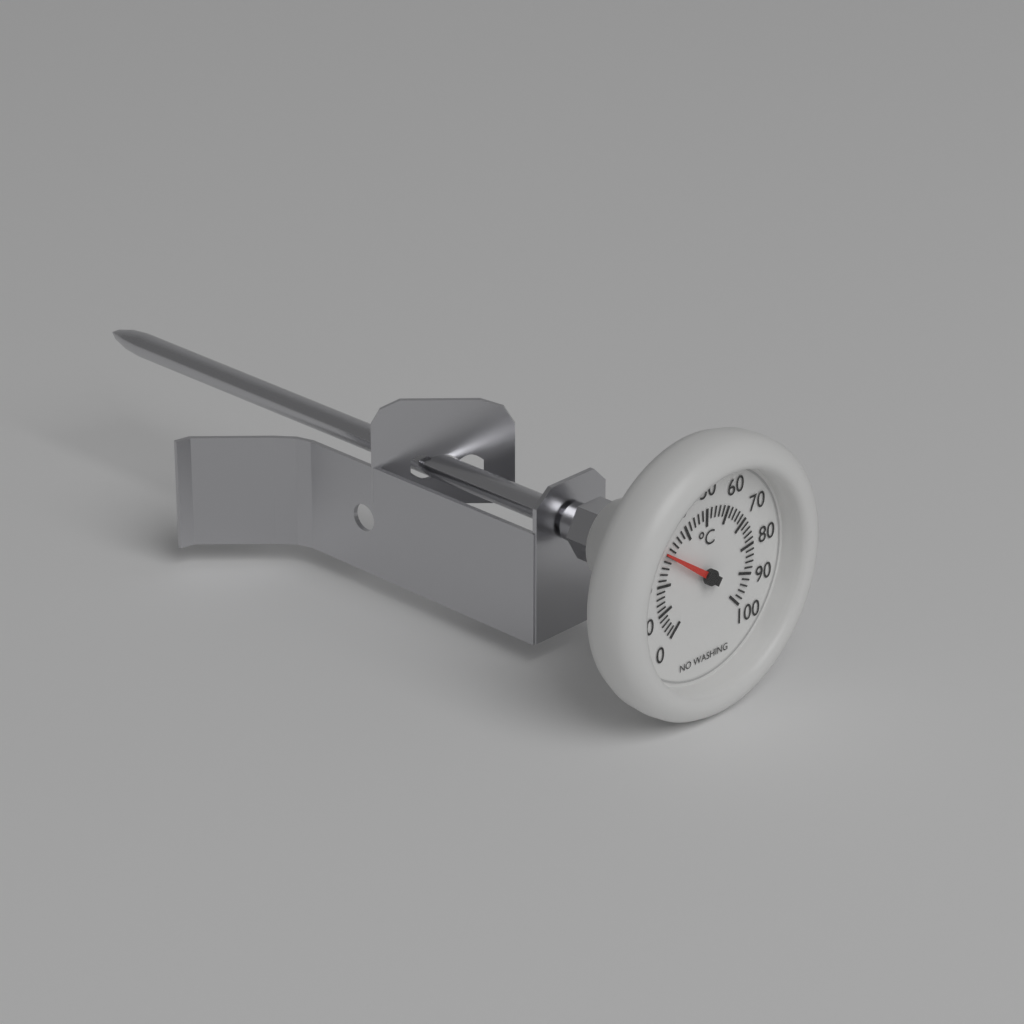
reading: 30 °C
